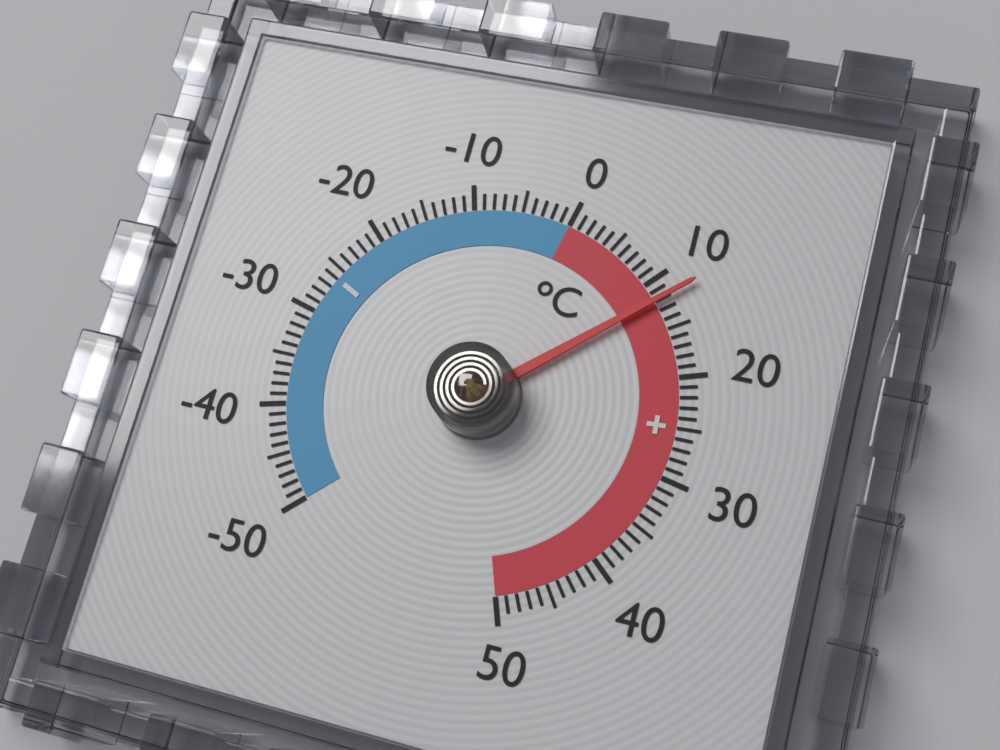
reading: 12 °C
